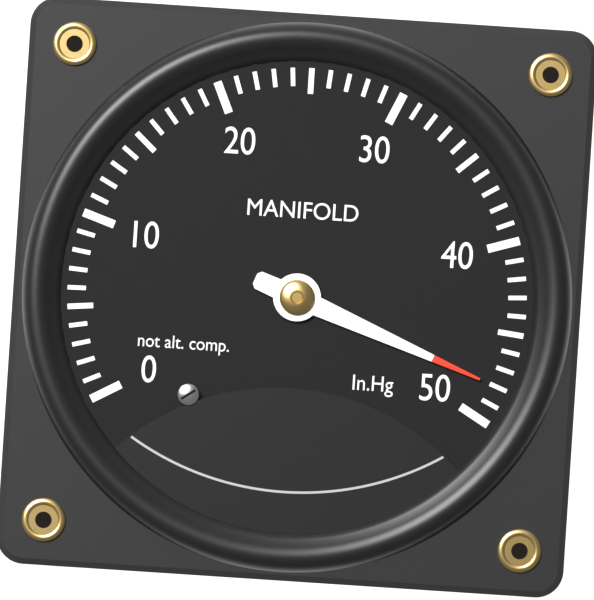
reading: 48 inHg
